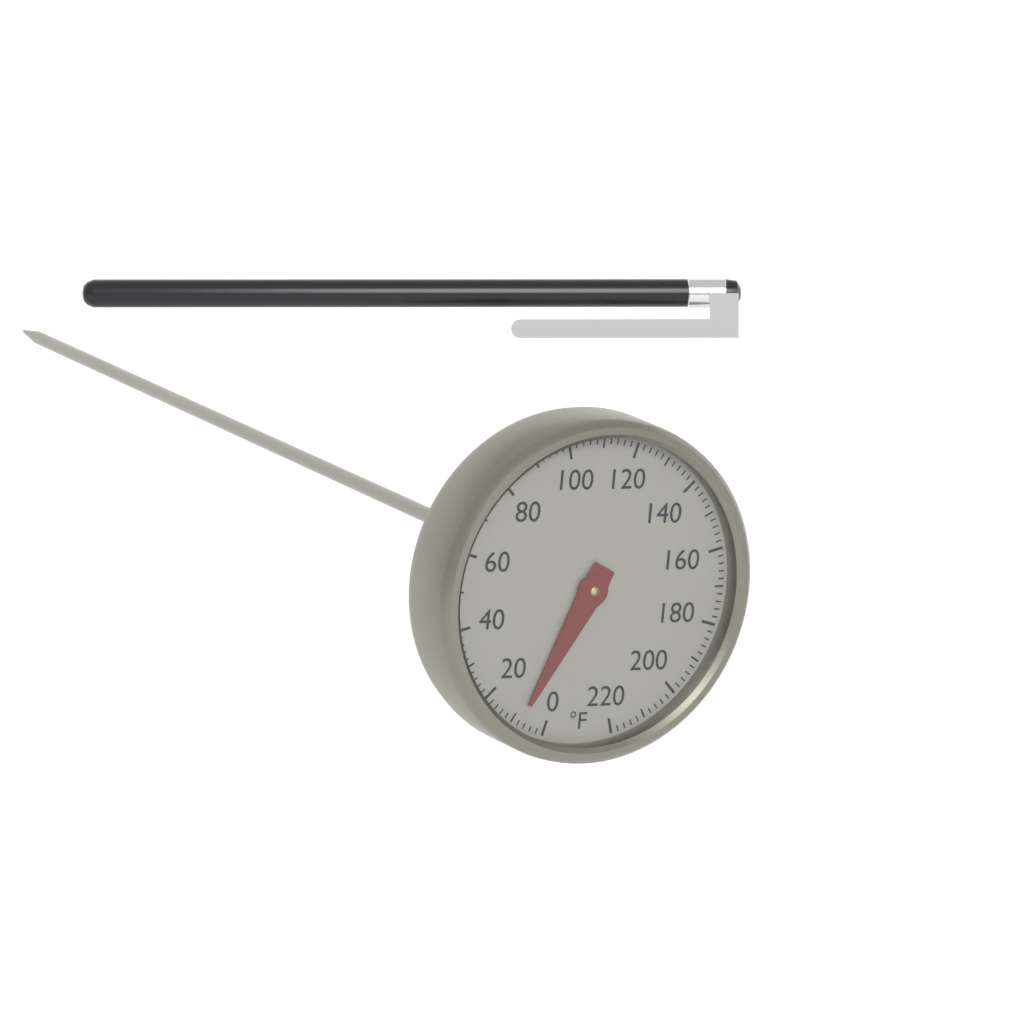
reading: 8 °F
